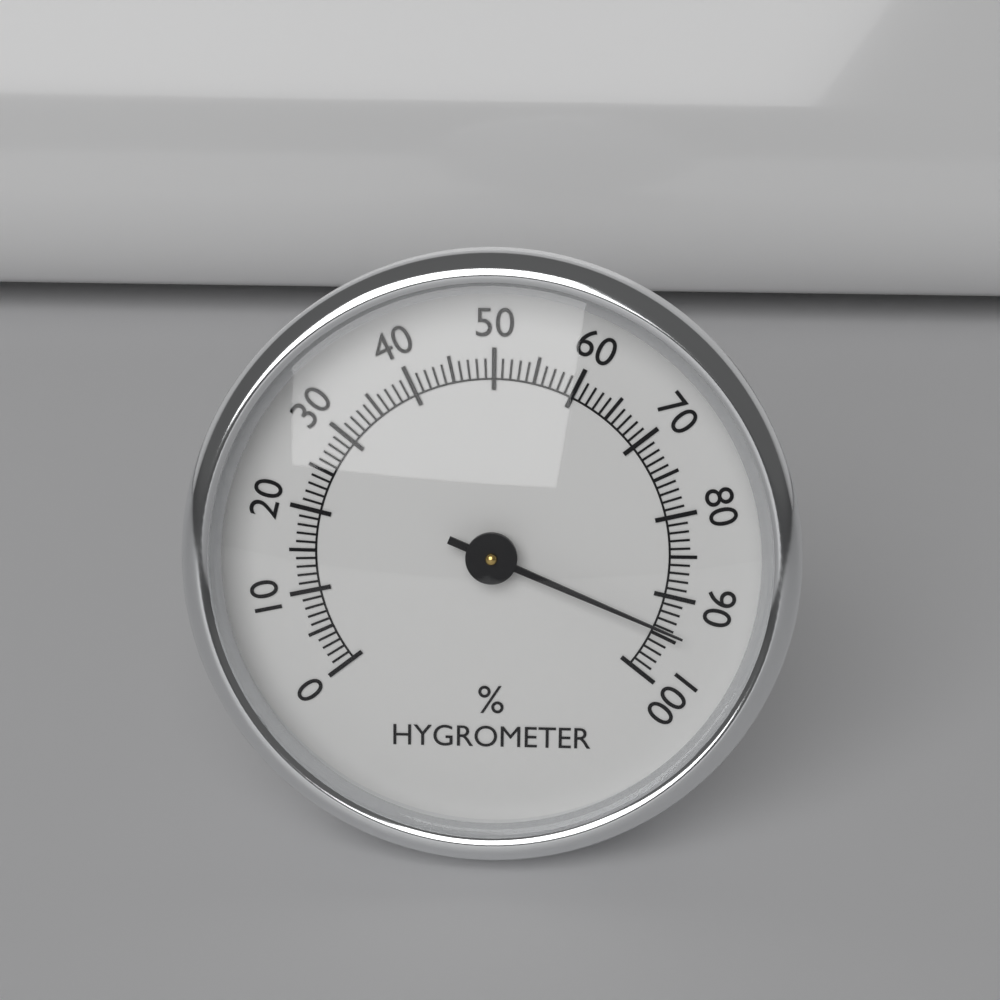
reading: 94 %
